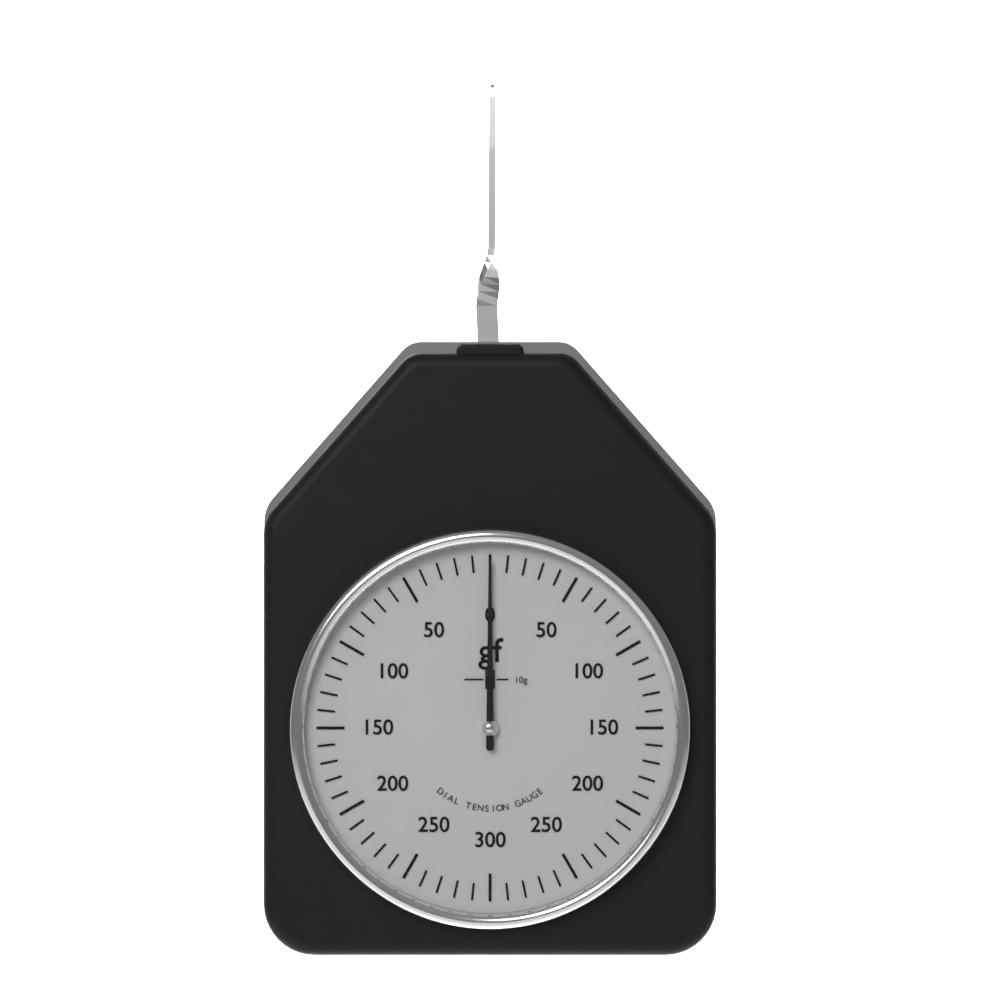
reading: 0 gf
